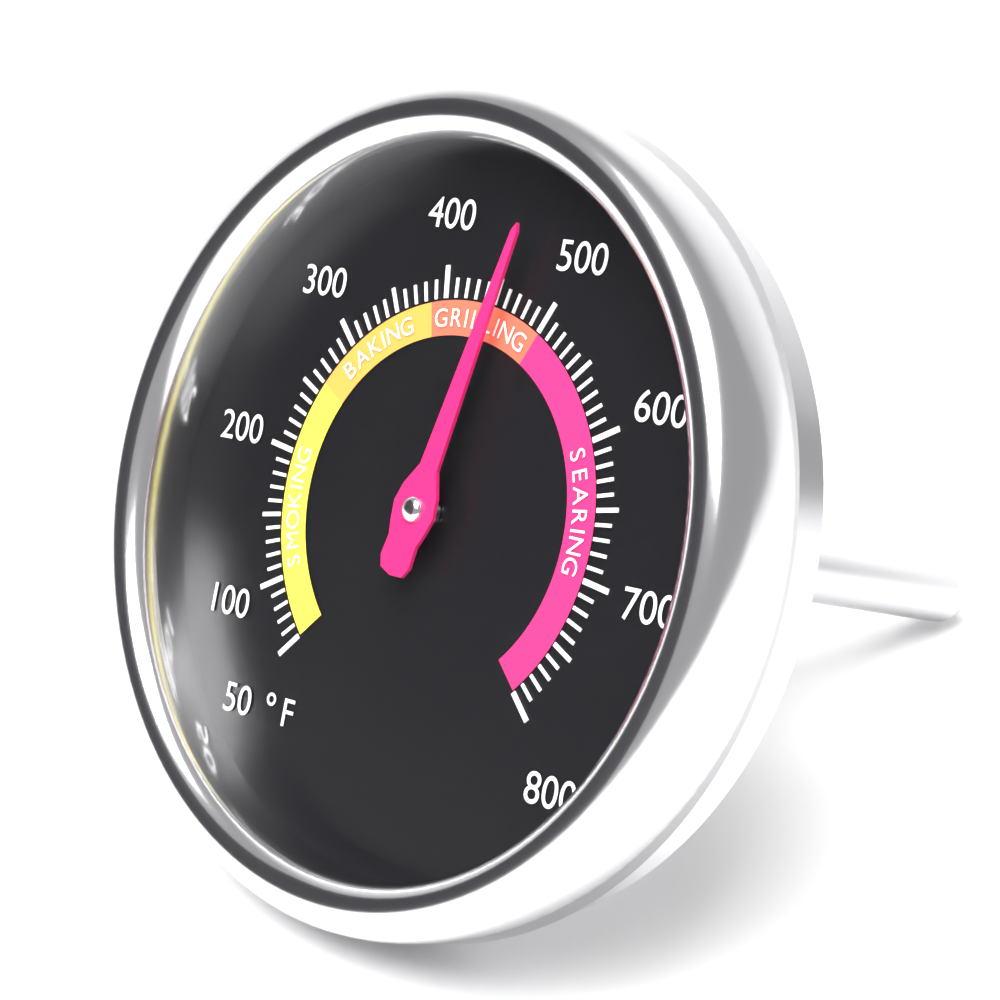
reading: 460 °F
